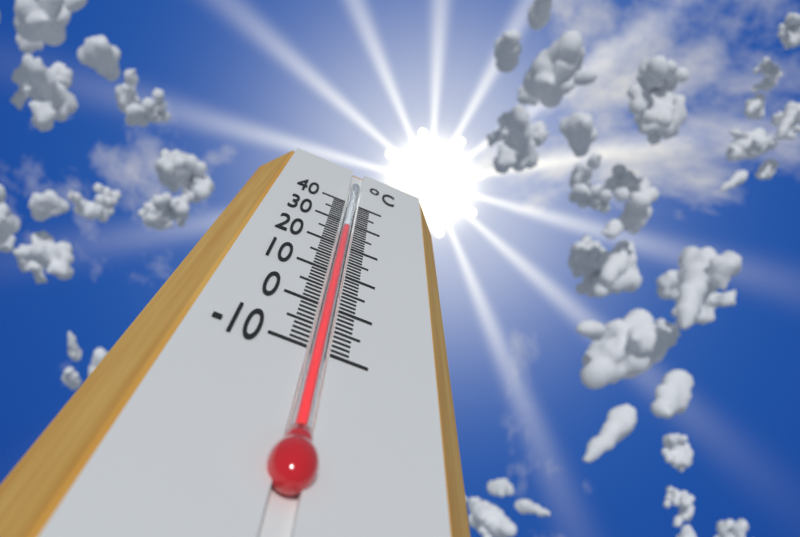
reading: 28 °C
